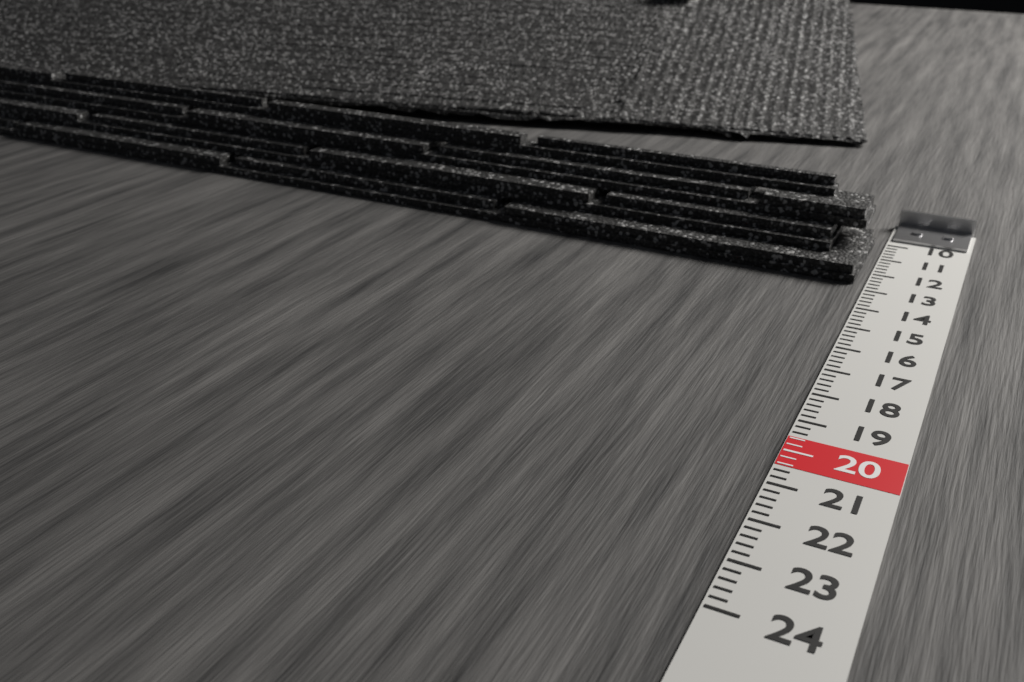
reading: 12.6 (no unit)
